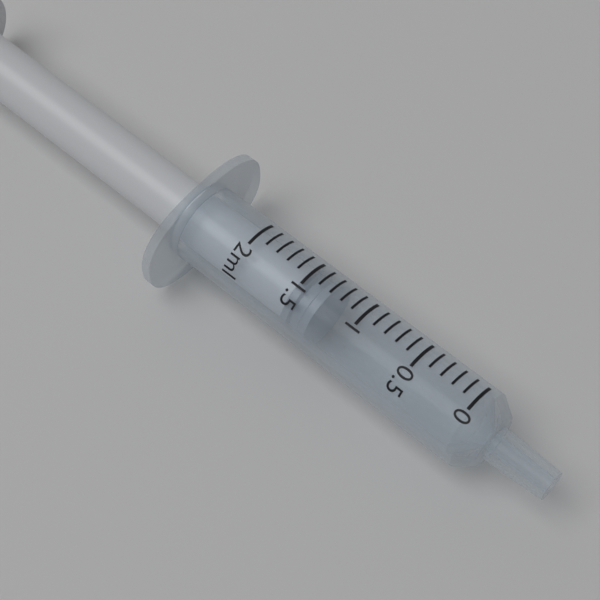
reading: 1.3 ml
